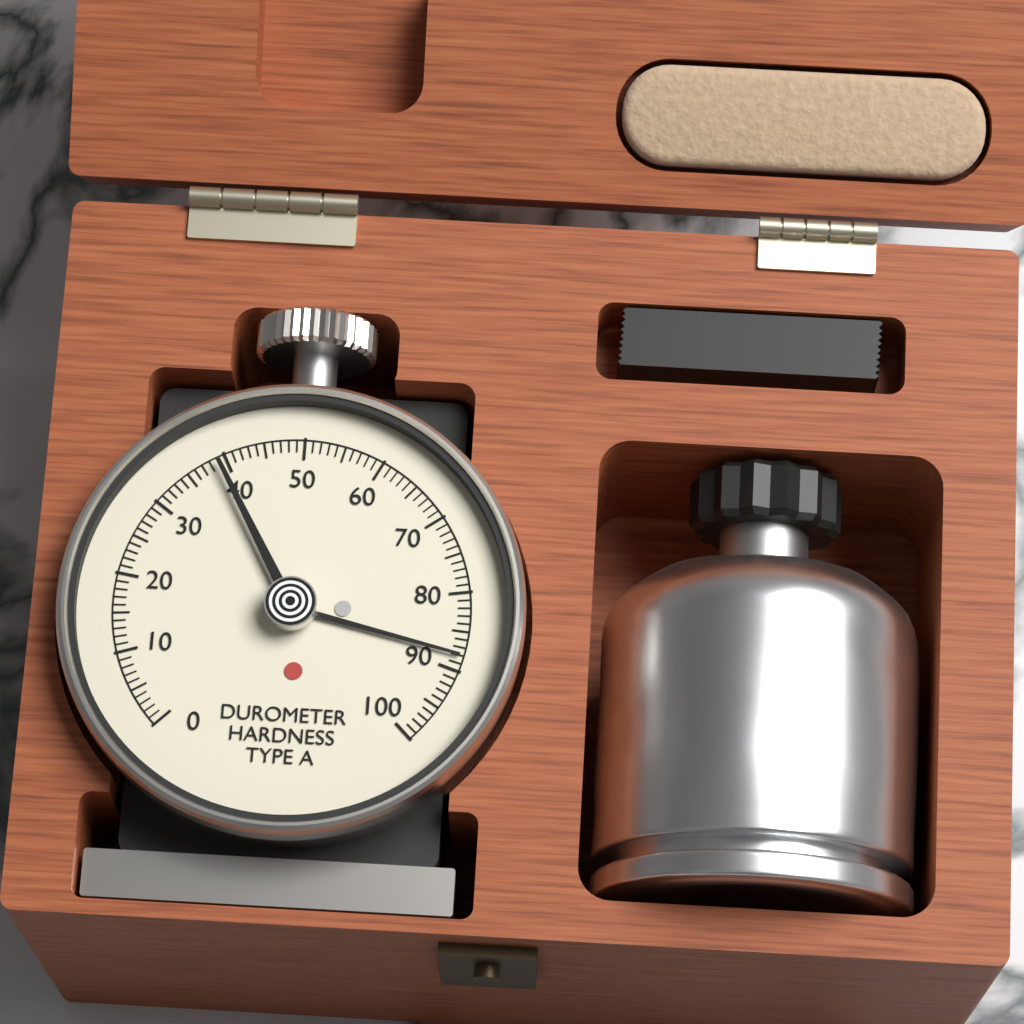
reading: 88 Shore A
